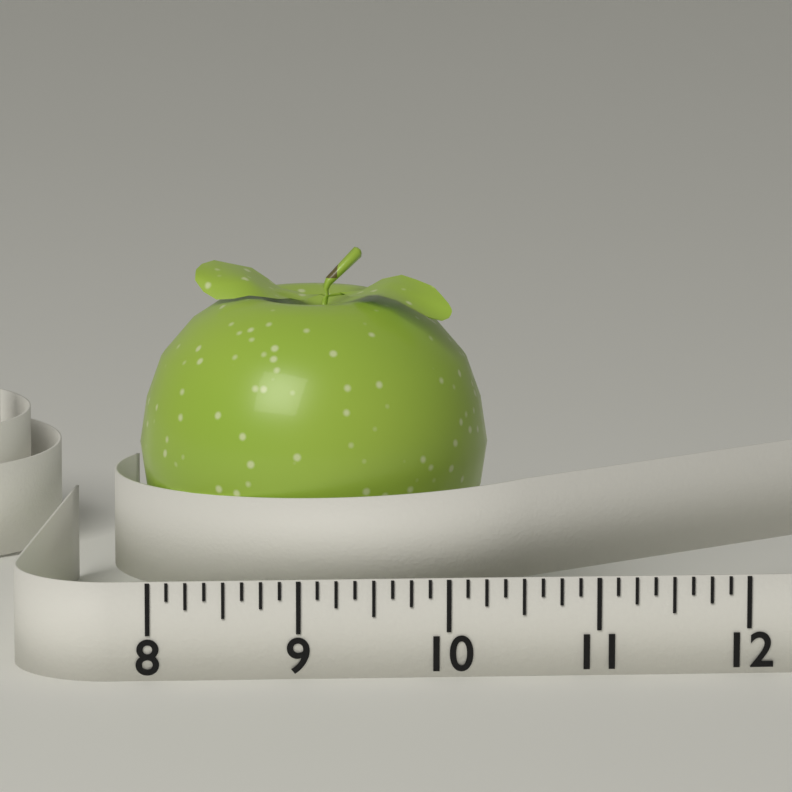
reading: 10.375 (no unit)
